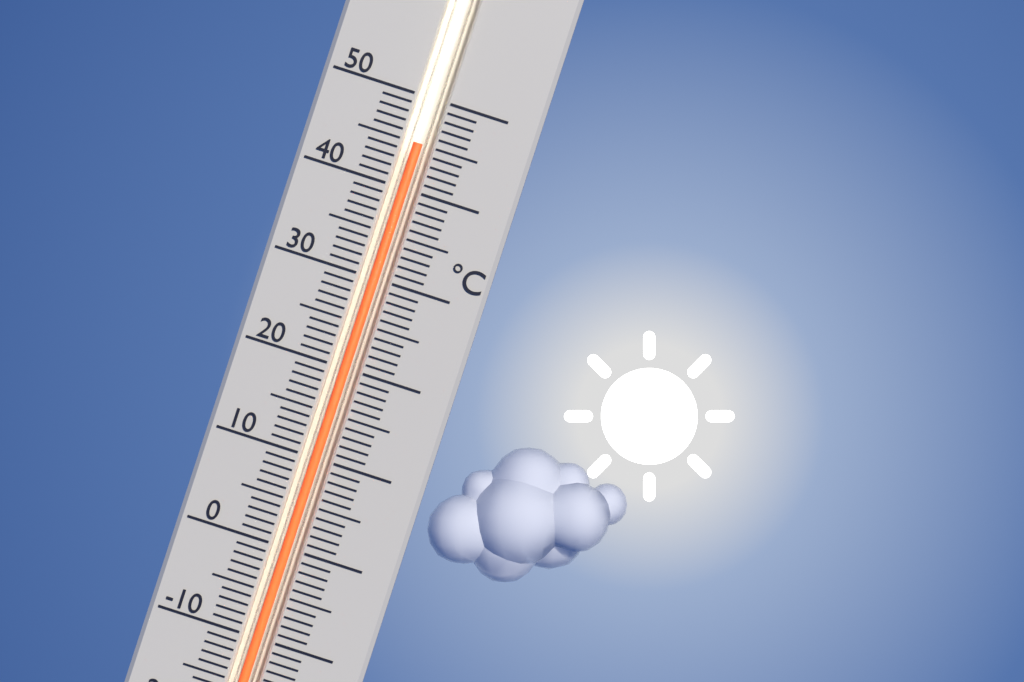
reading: 45 °C
